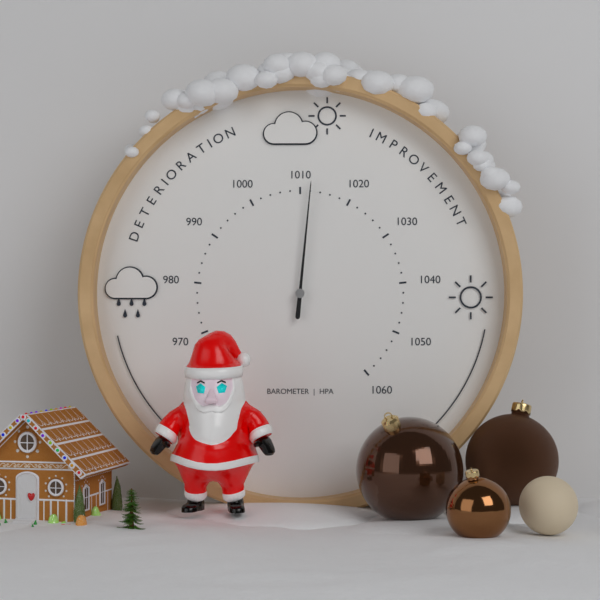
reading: 1012 hPa
